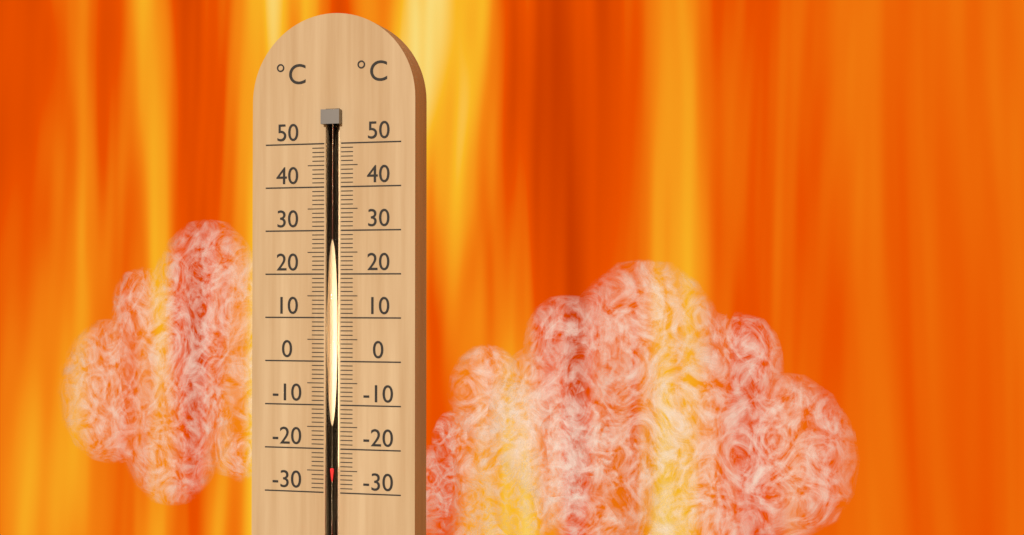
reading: -24 °C
